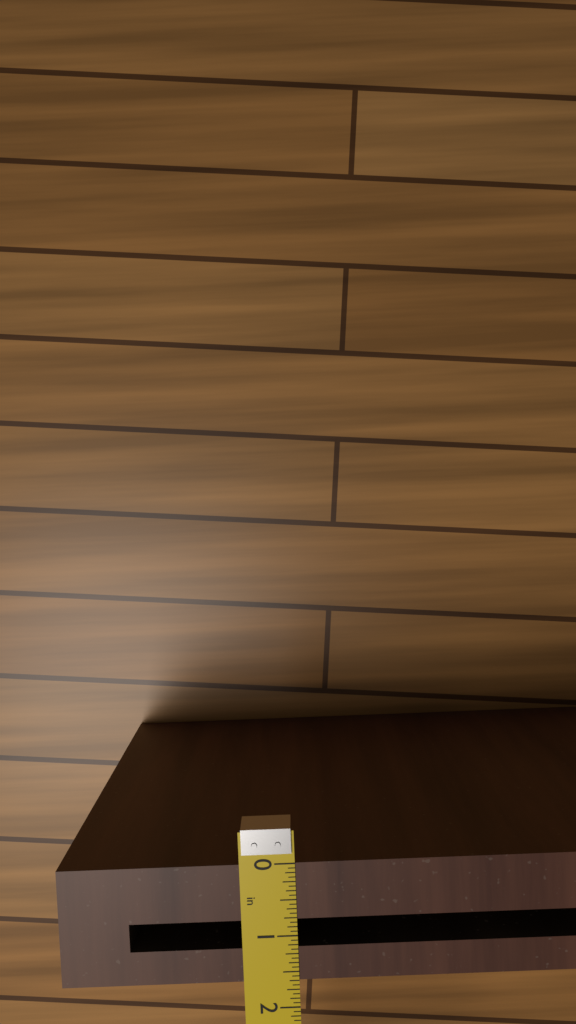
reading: 1.6250 in
